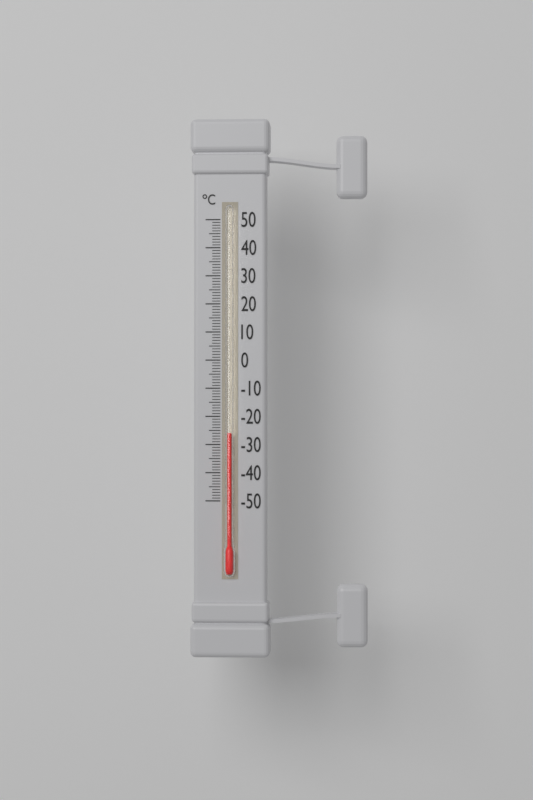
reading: -26 °C
